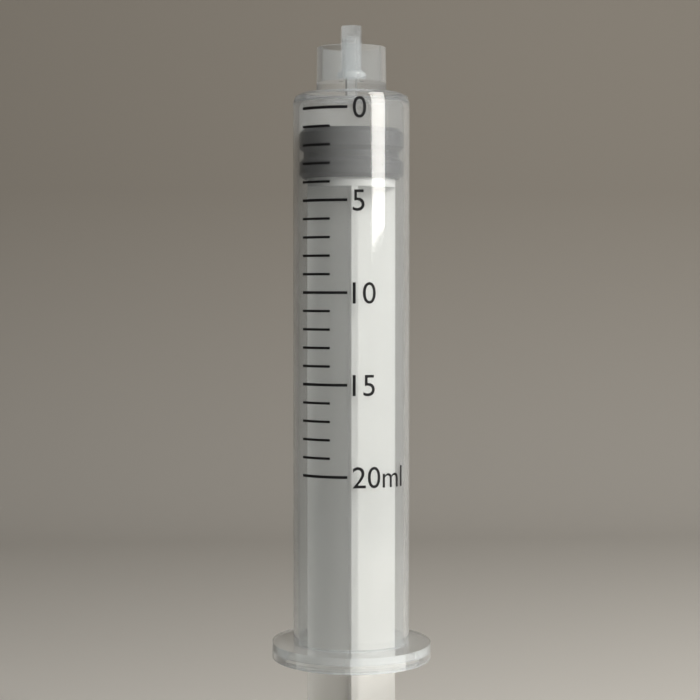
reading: 1 ml
